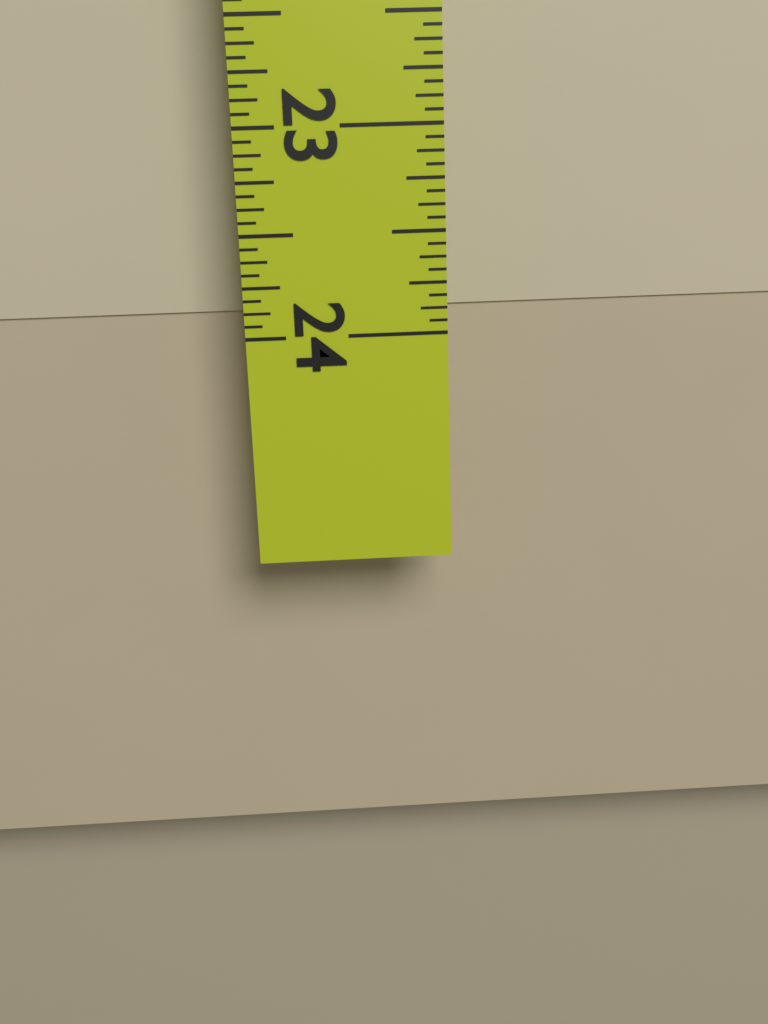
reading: 23.8750 in
